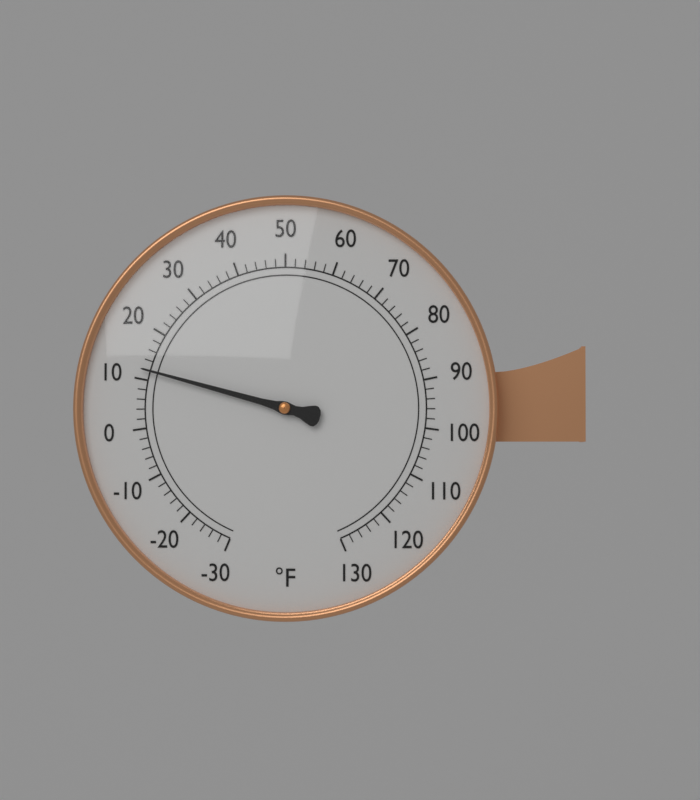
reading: 12 °F
